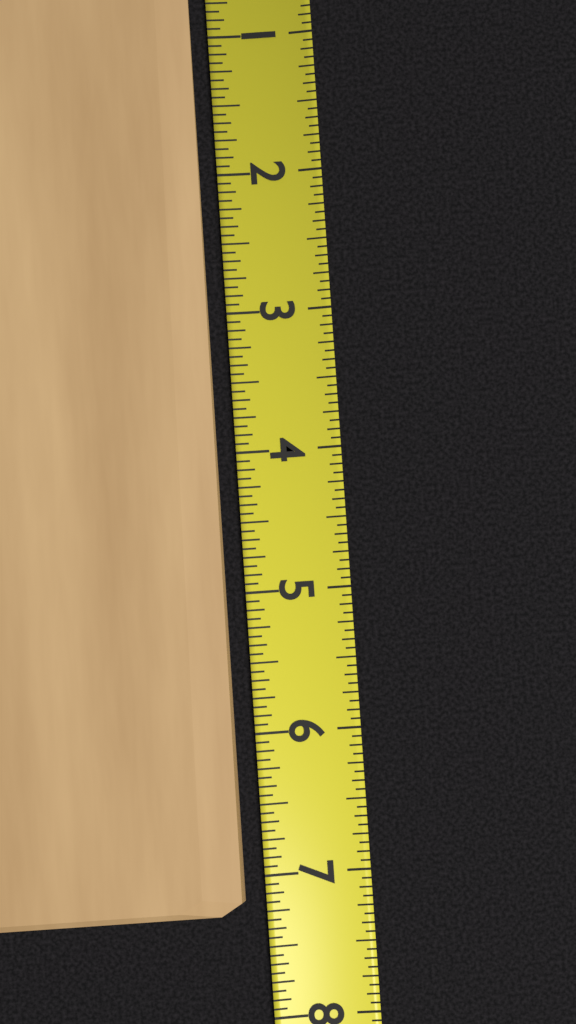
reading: 7.2500 (no unit)
